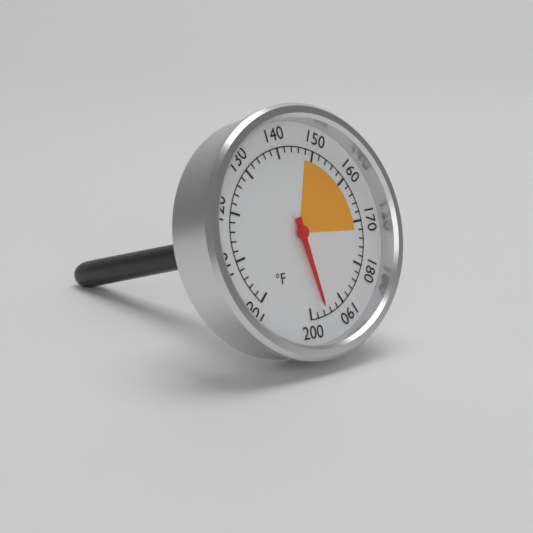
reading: 196 °F
